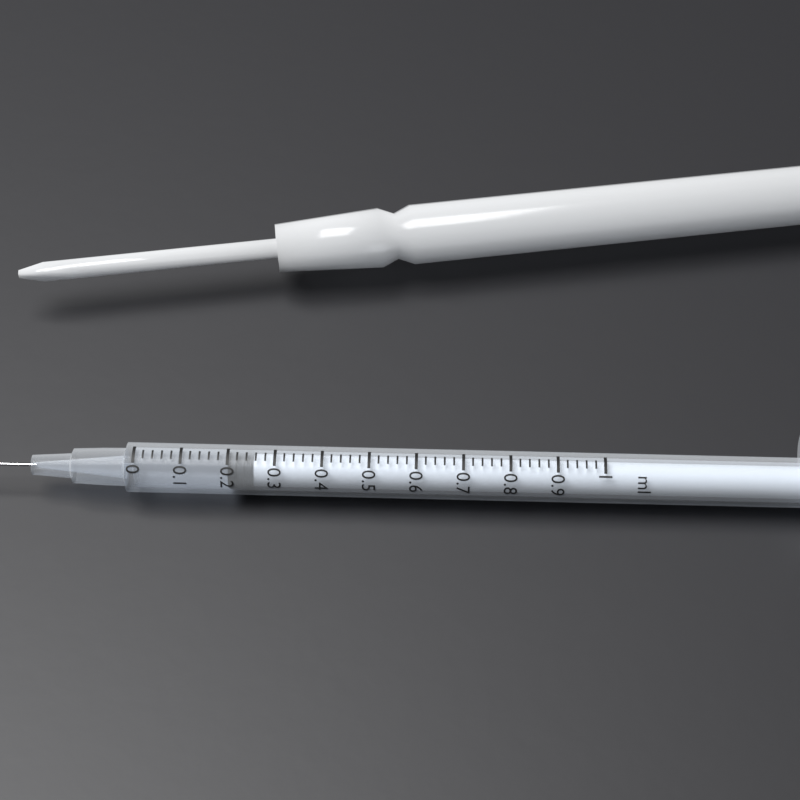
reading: 0.20 ml
